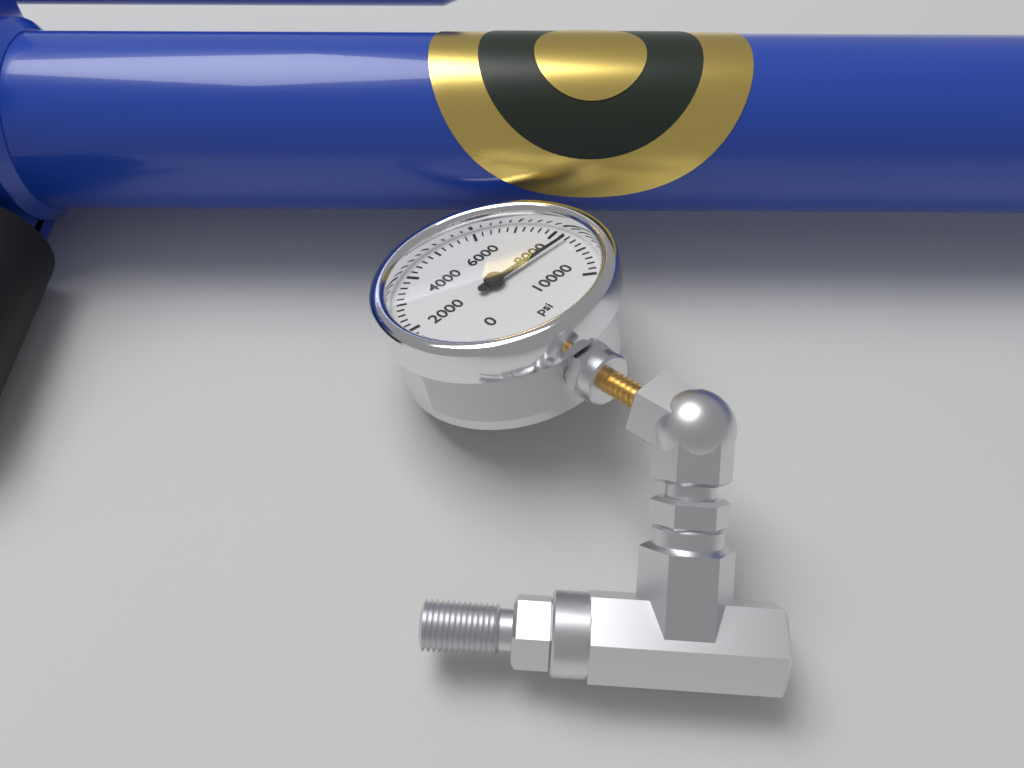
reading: 8400 psi
